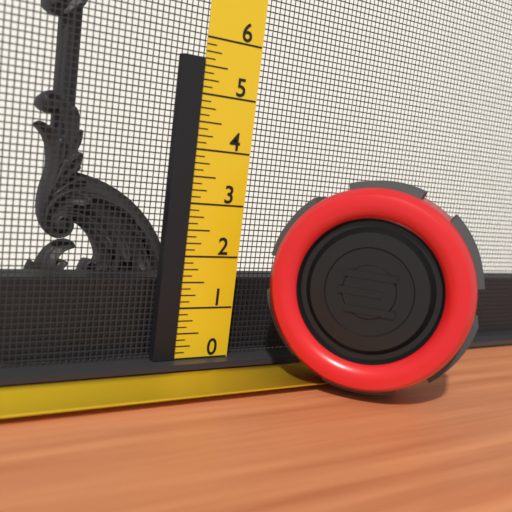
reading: 5.625 (no unit)
